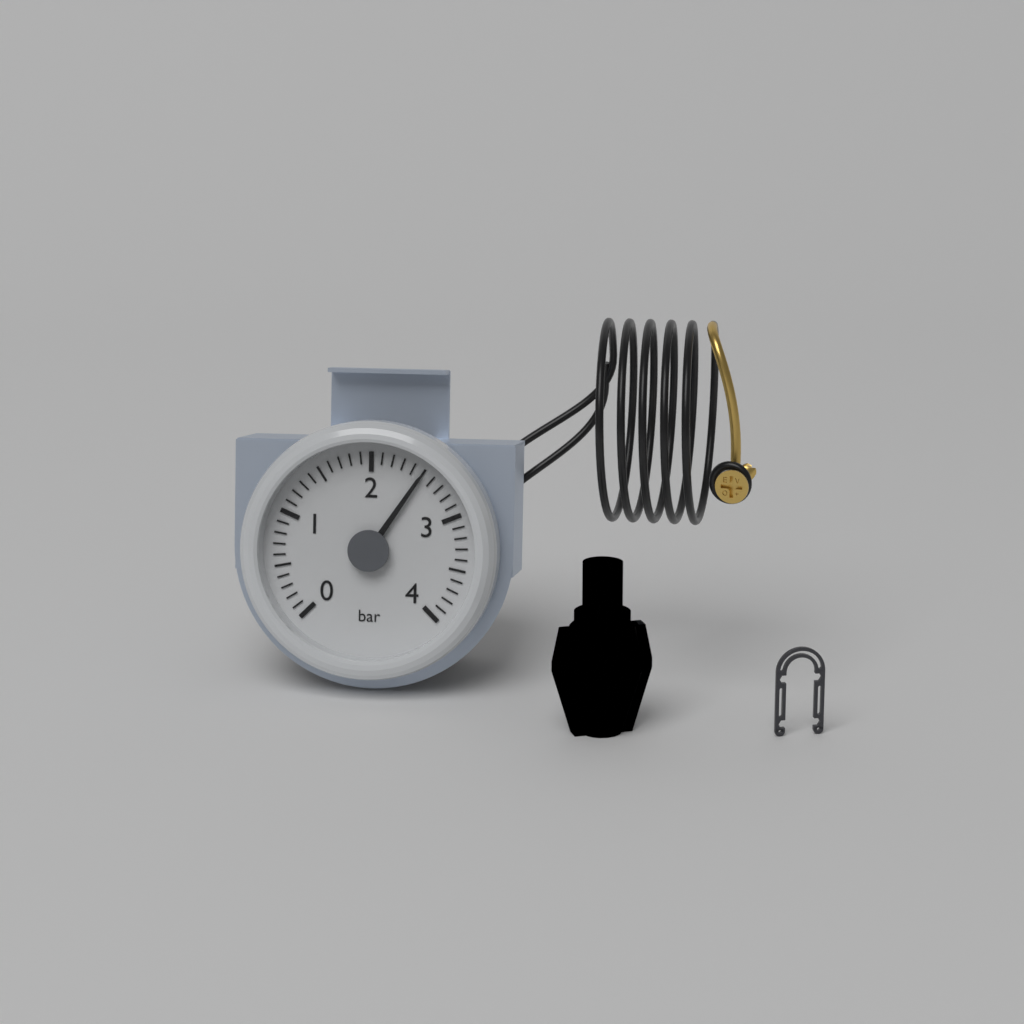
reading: 2.5 bar
